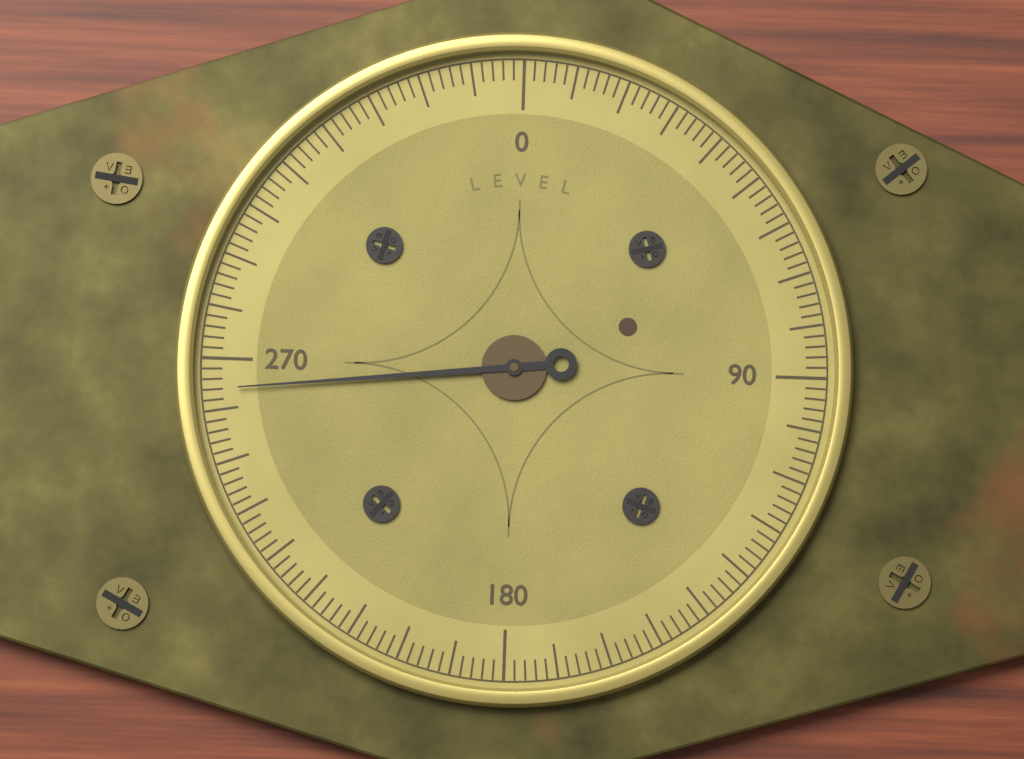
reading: 264 (no unit)
